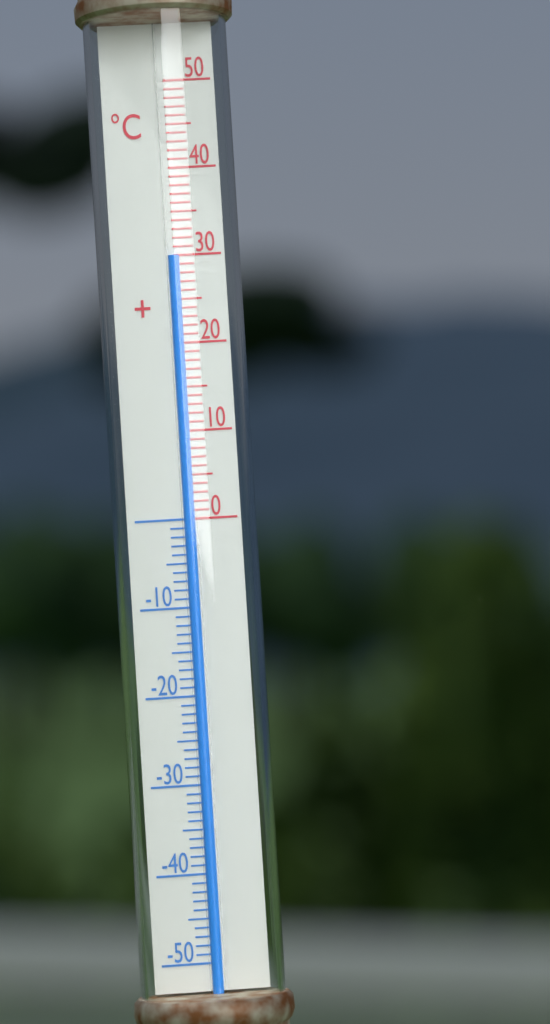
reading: 30 °C
